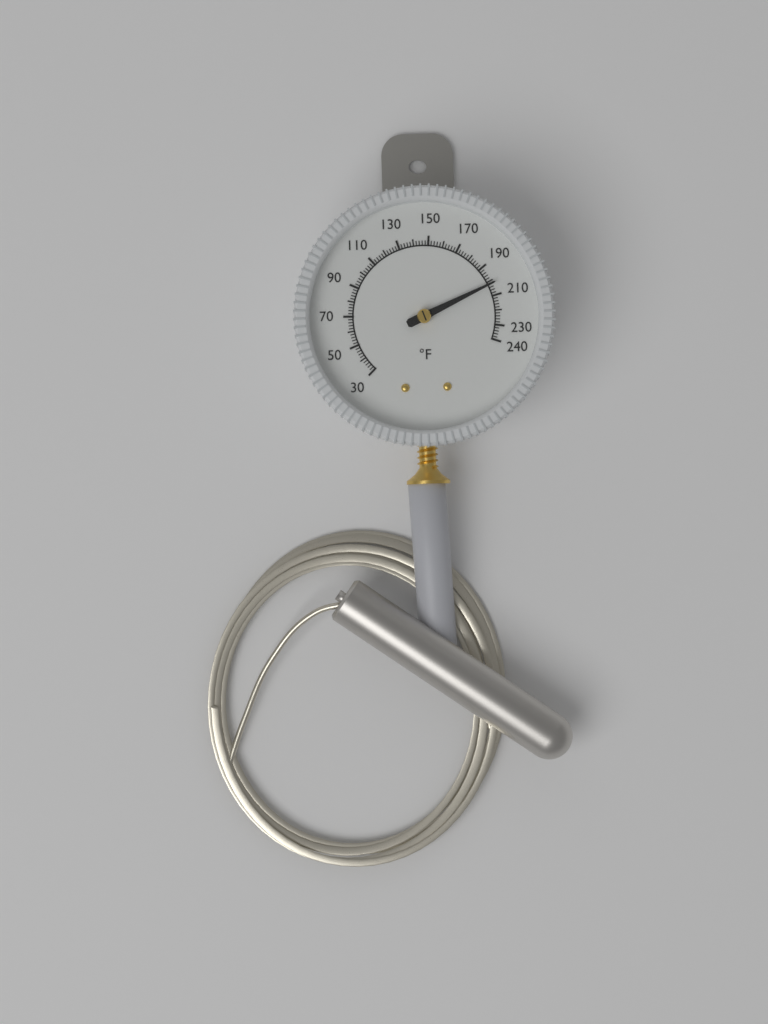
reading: 202 °F
